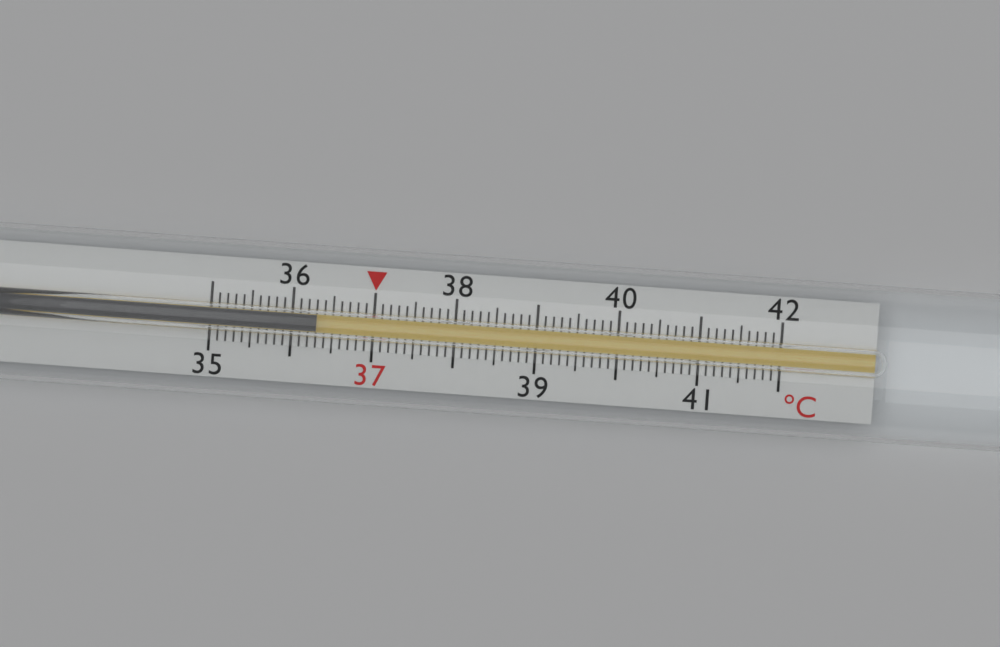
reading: 36.3 °C
